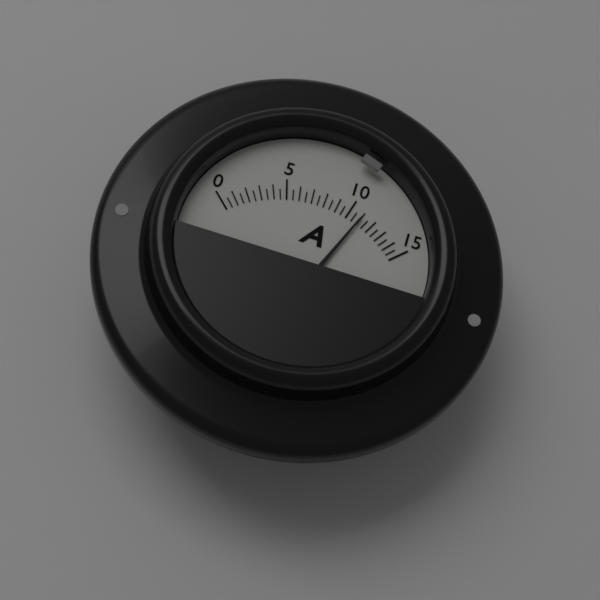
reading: 11.0 A
